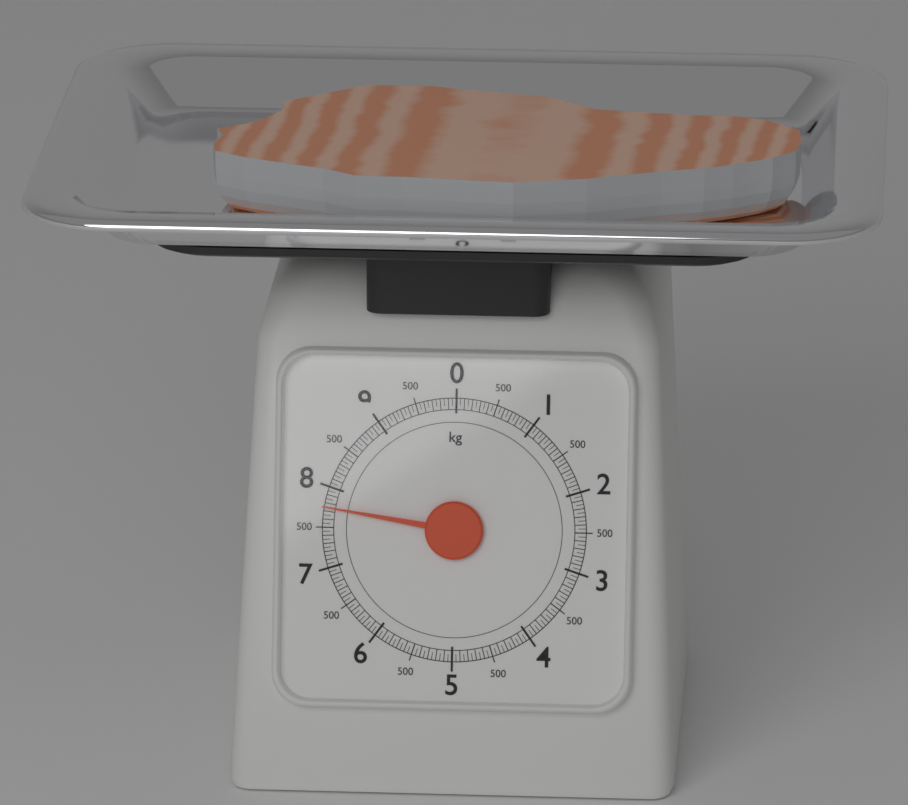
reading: 7.75 kg
